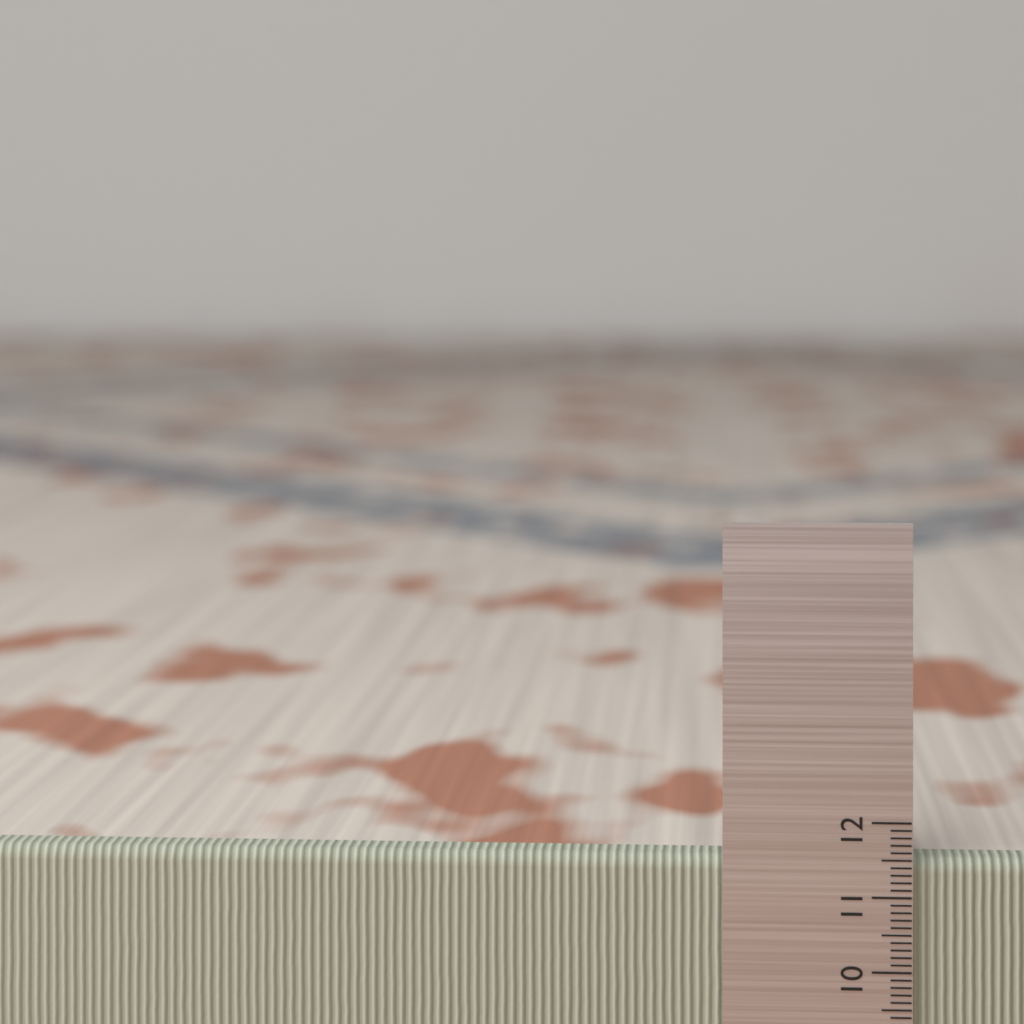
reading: 11.5 (no unit)
